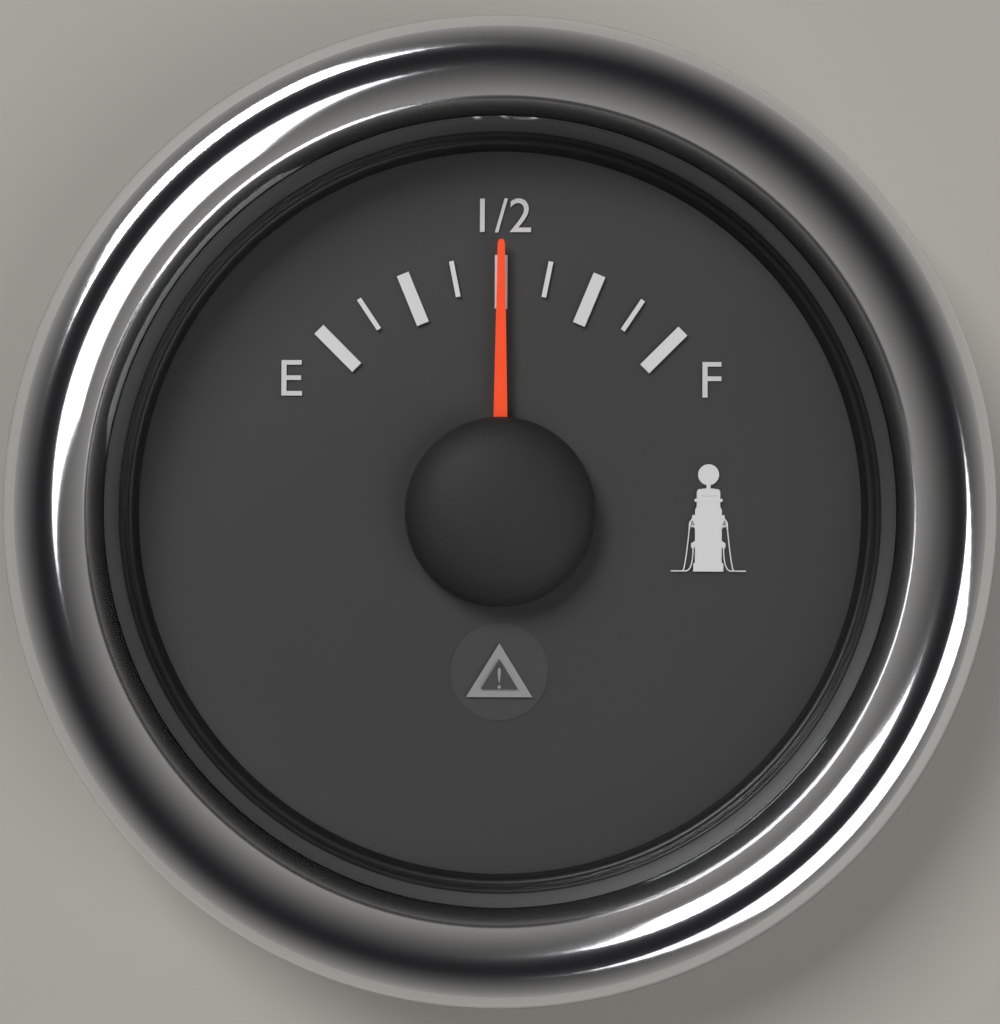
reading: 0.500 (no unit)
